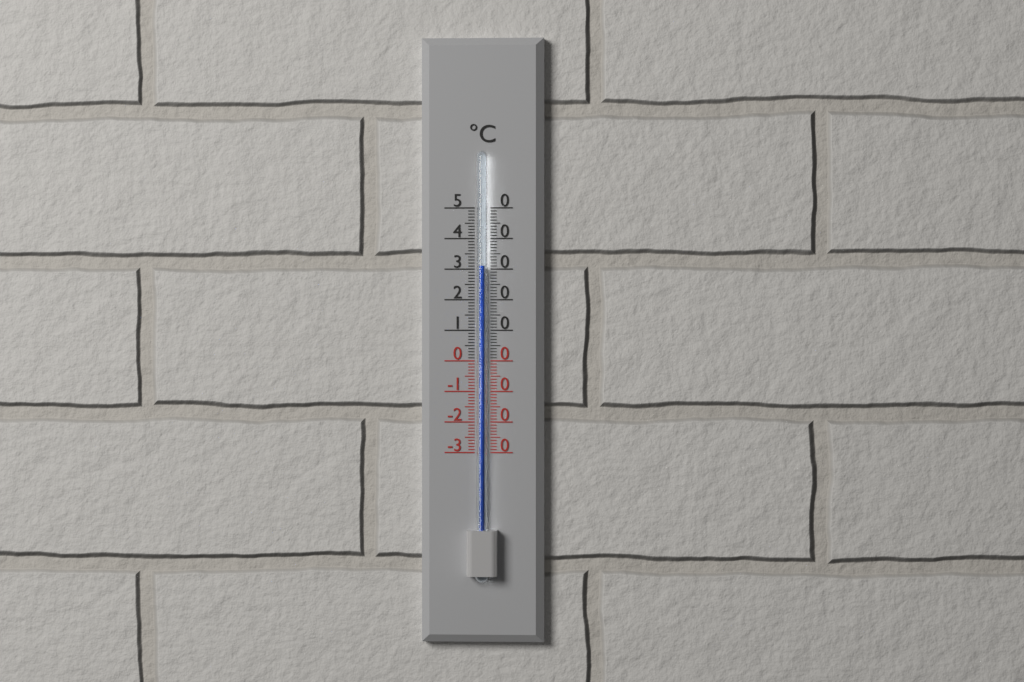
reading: 31 °C
